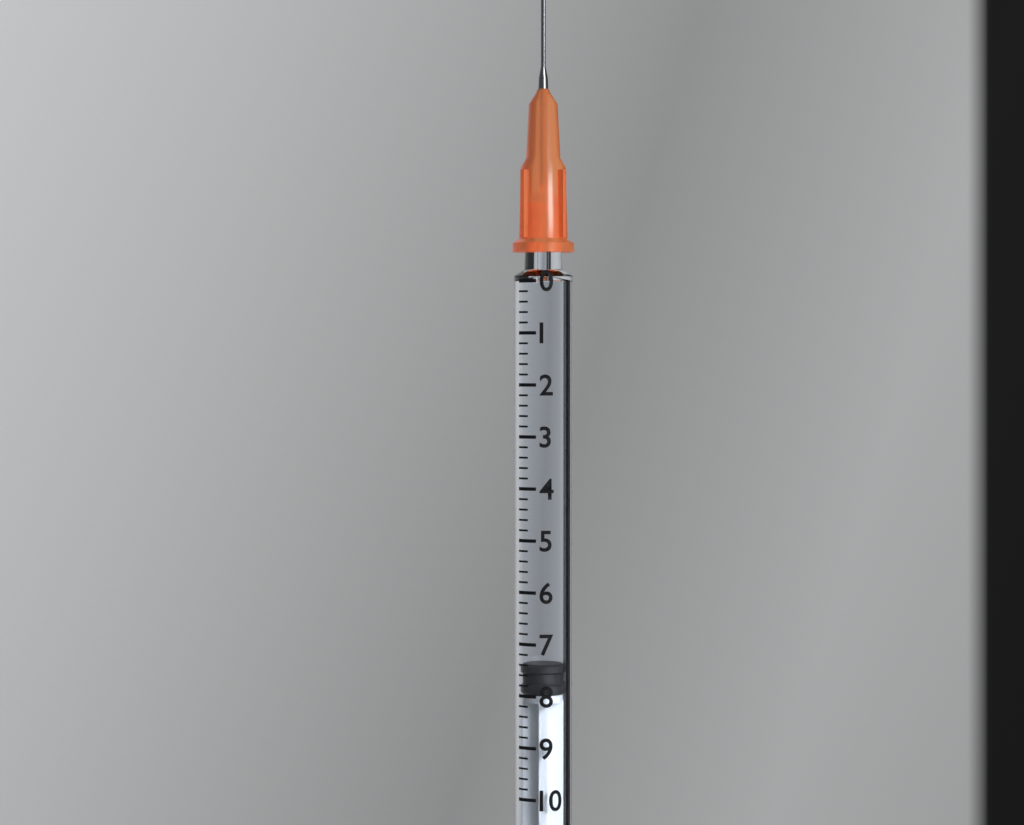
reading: 7.4 (no unit)
